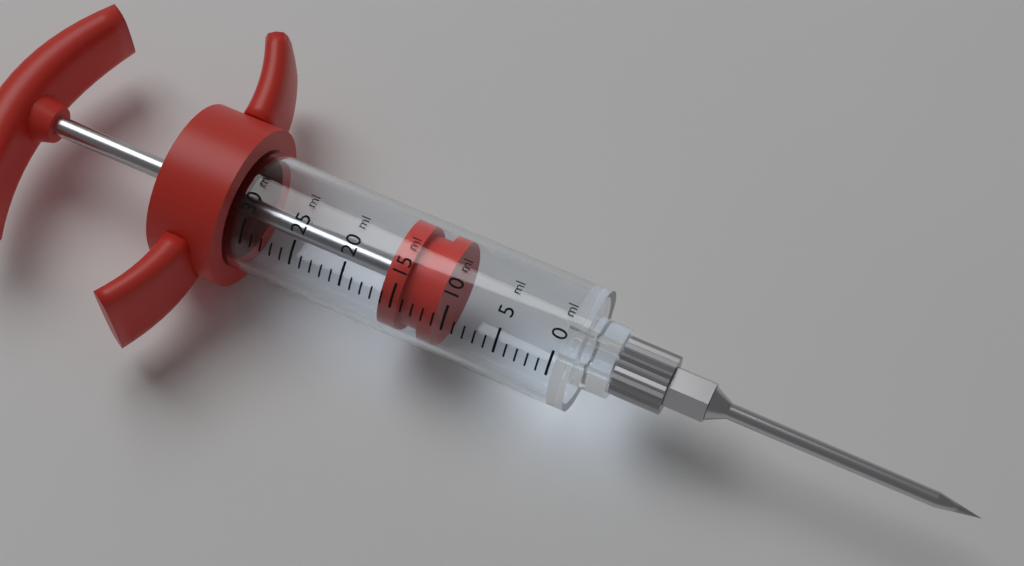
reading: 11 ml
